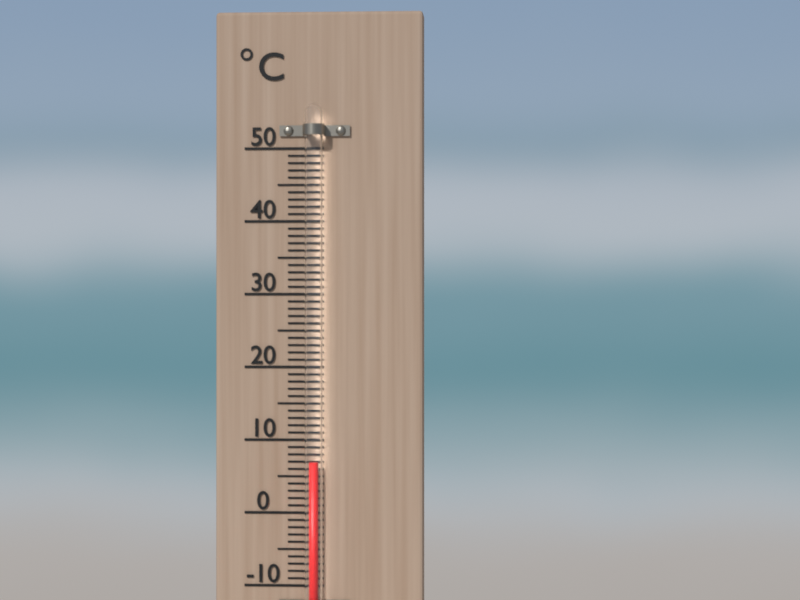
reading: 7 °C
